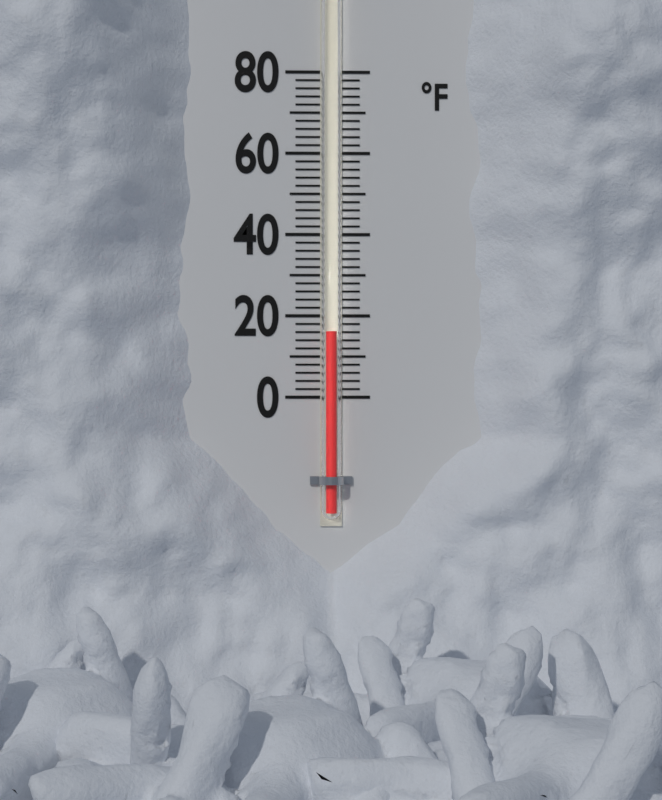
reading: 16 °F
